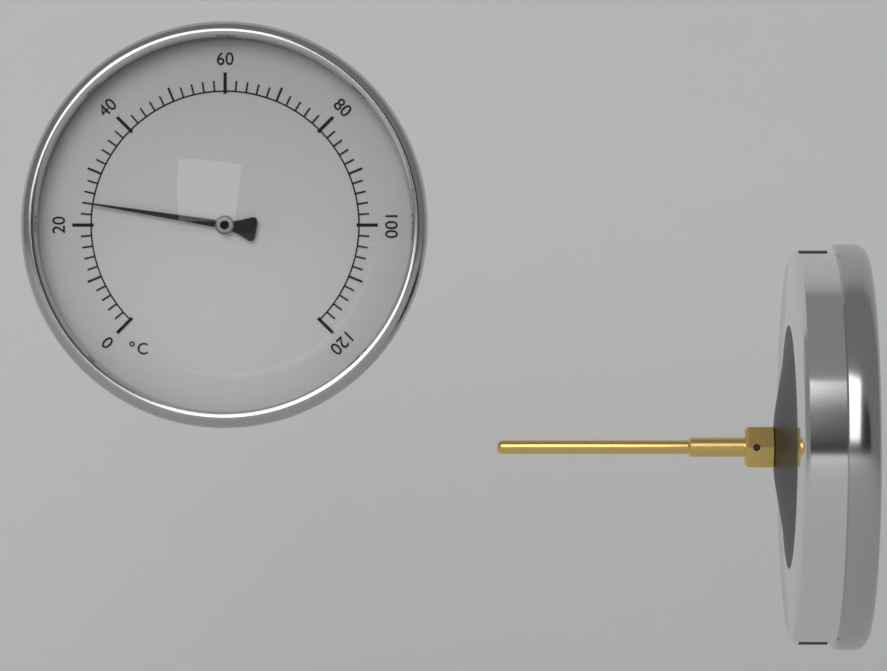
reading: 24 °C
